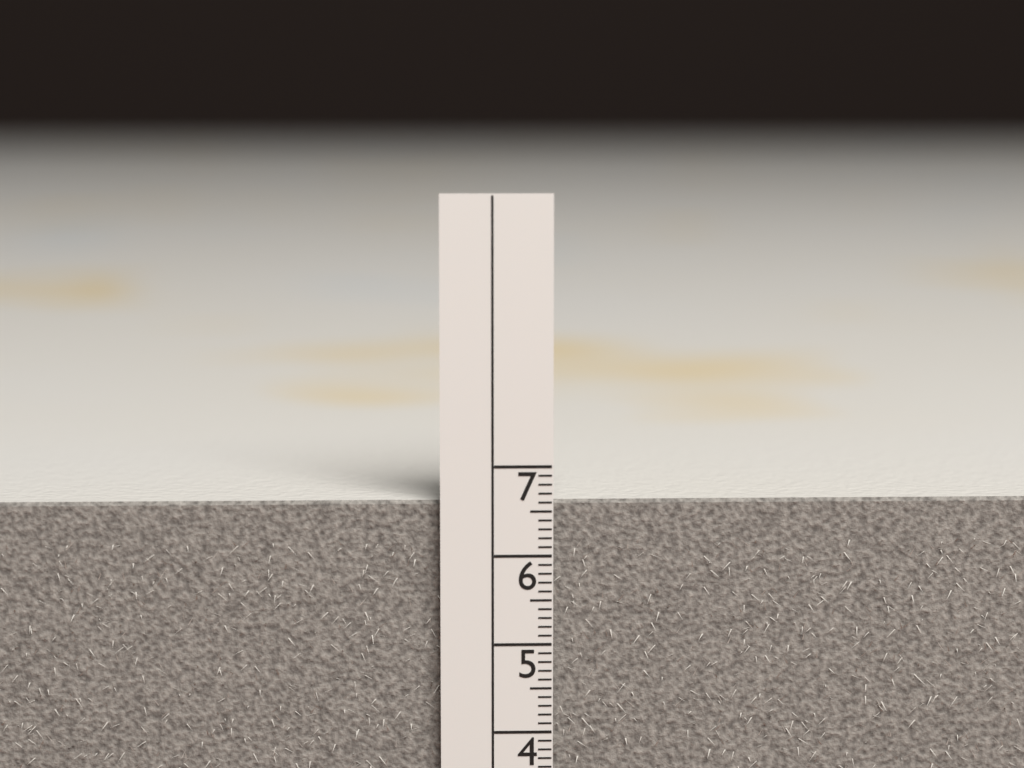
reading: 6.6 cm
